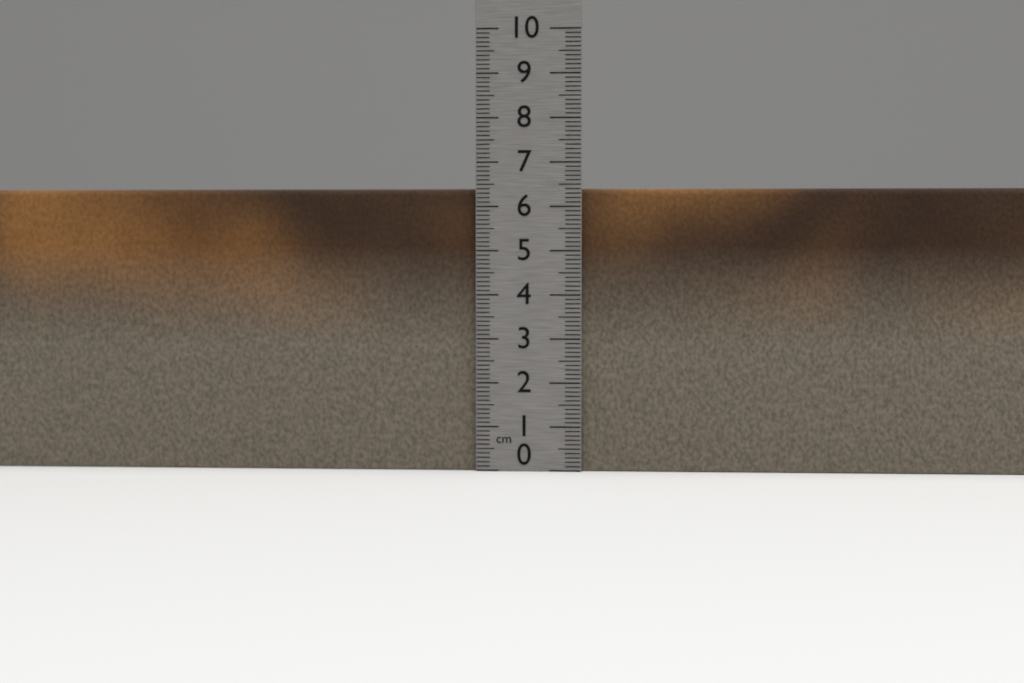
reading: 6.4 cm
